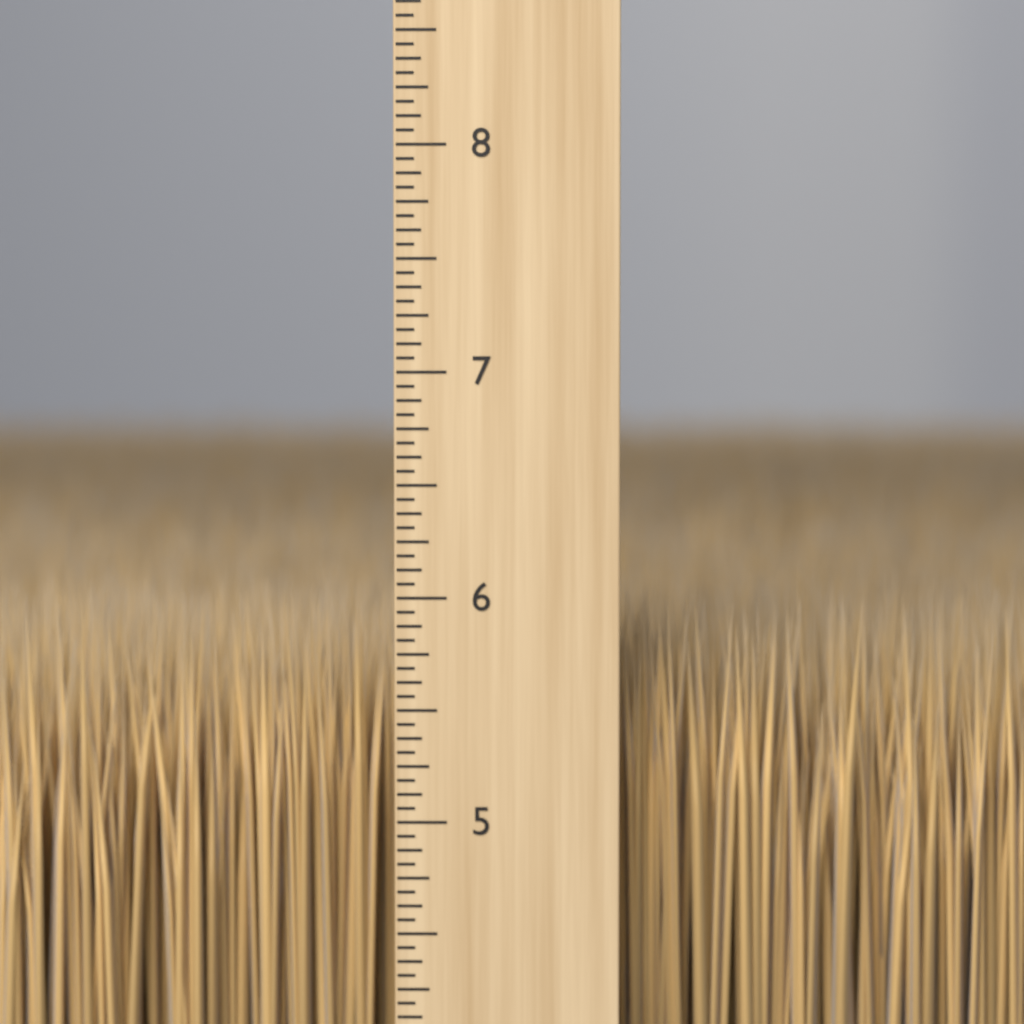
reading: 6.0000 inch
